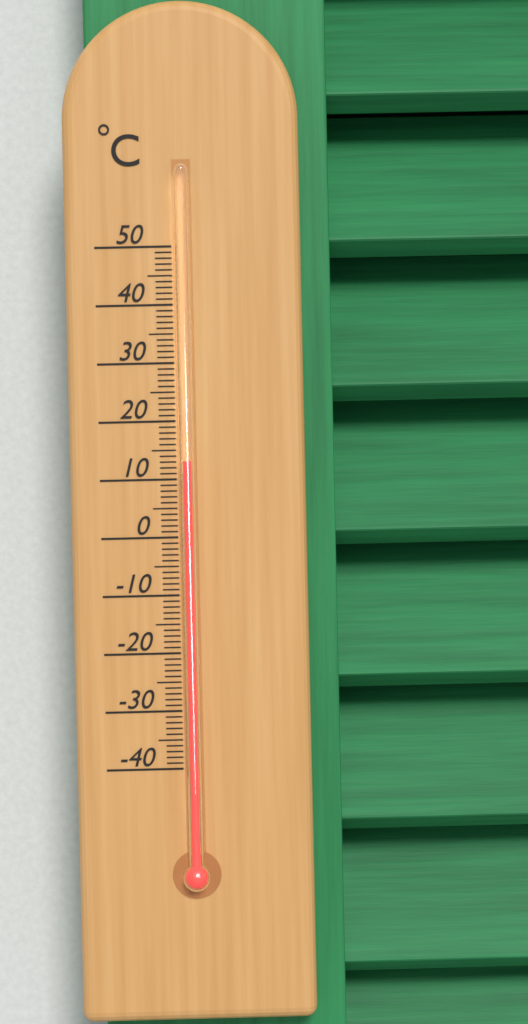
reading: 13 °C
